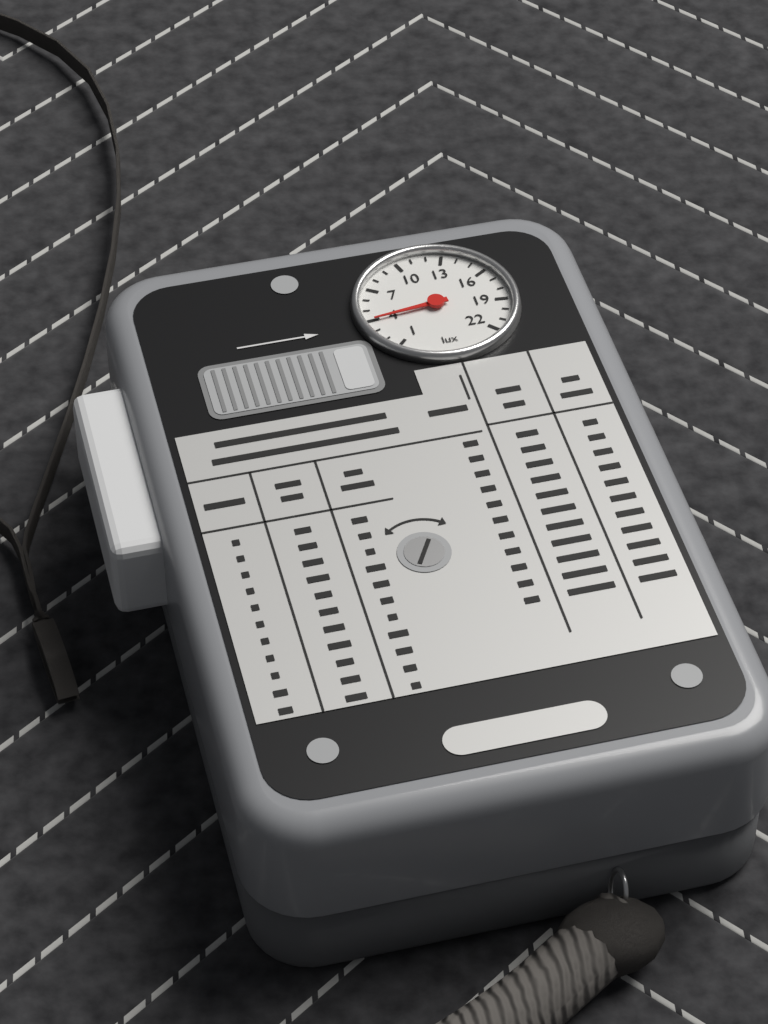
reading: 4 lux
